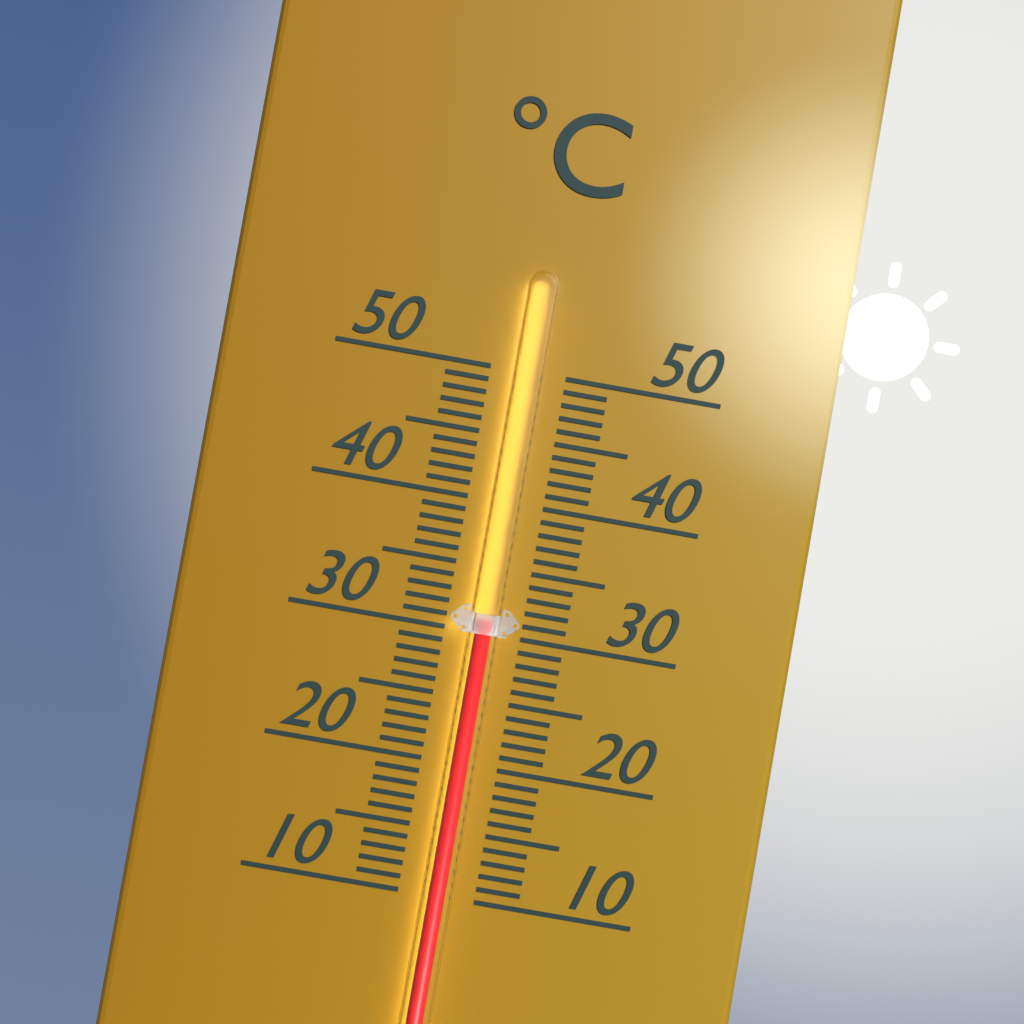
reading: 31 °C
